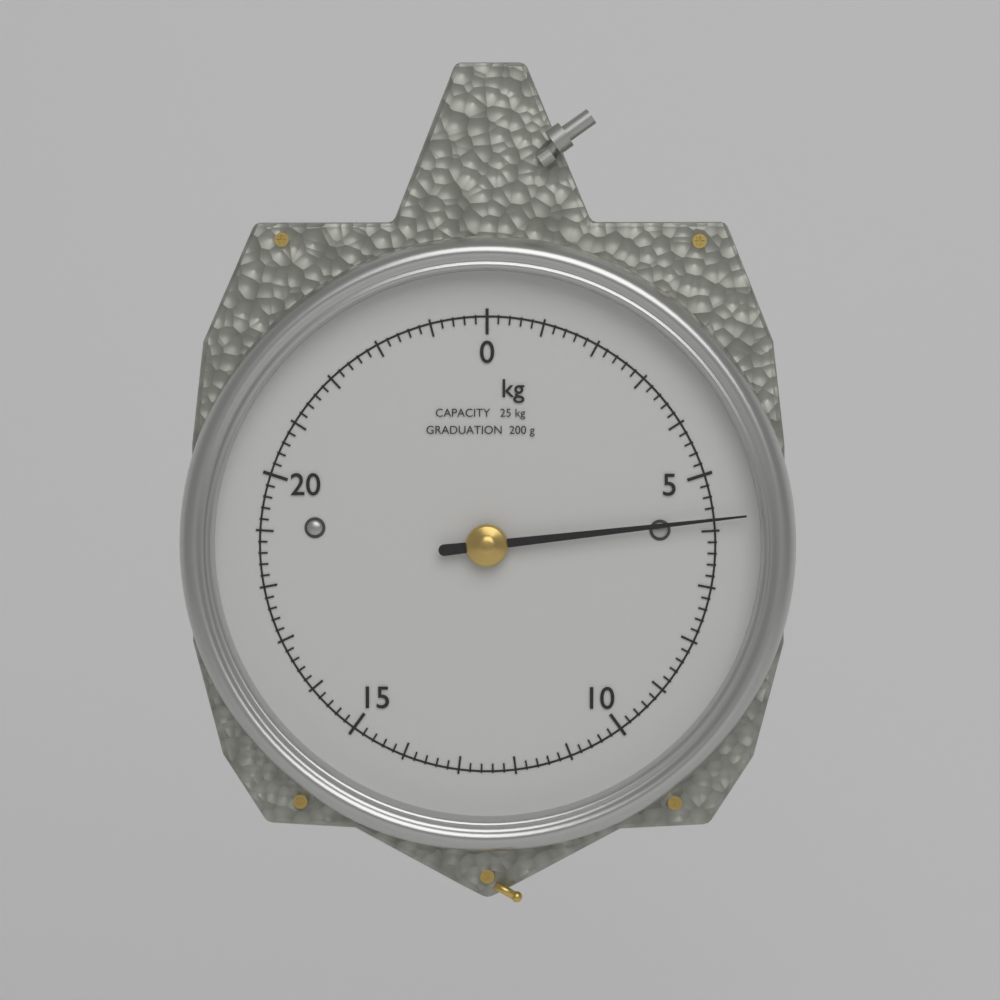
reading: 5.8 kg
